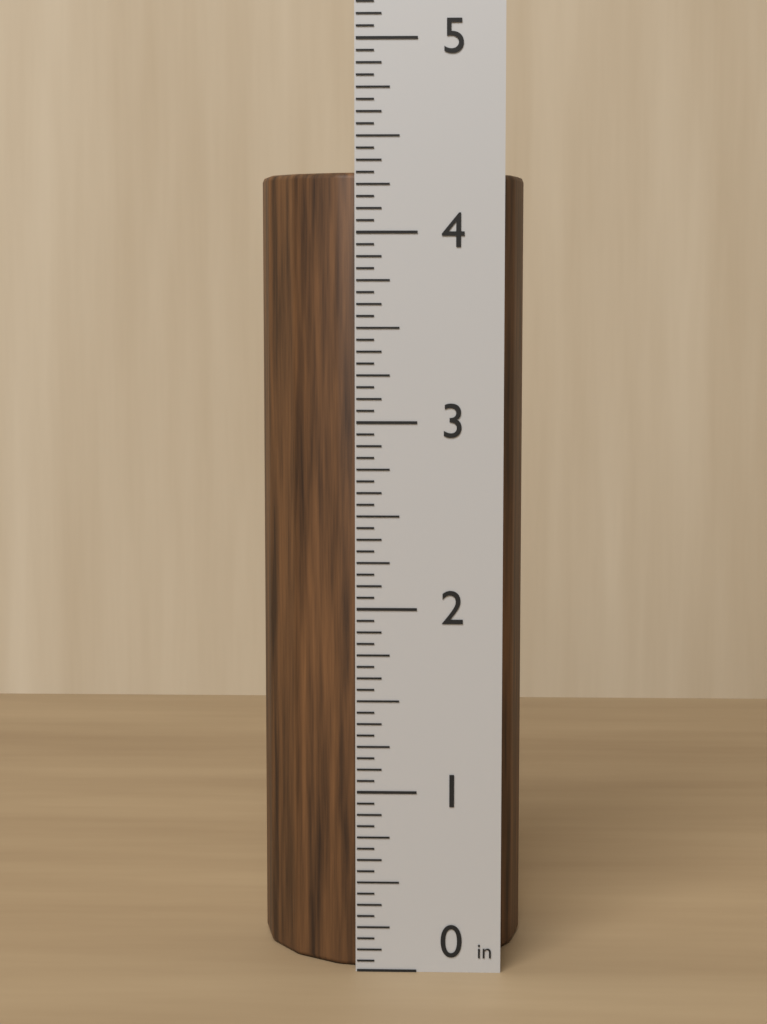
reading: 4.3125 in
